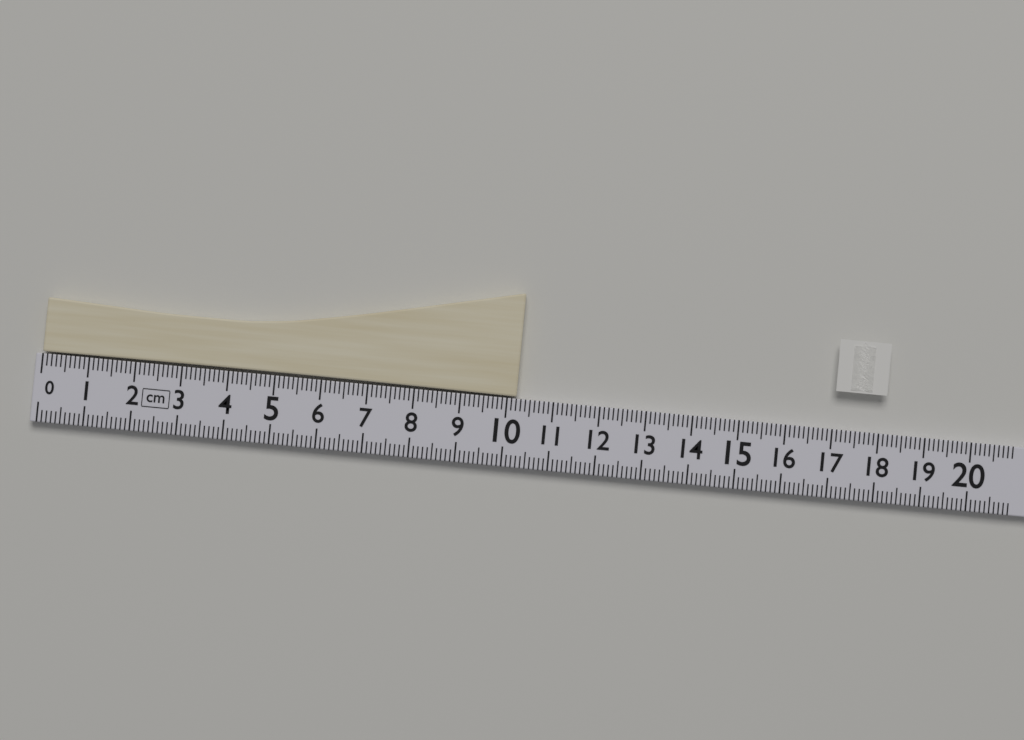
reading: 10.2 cm
